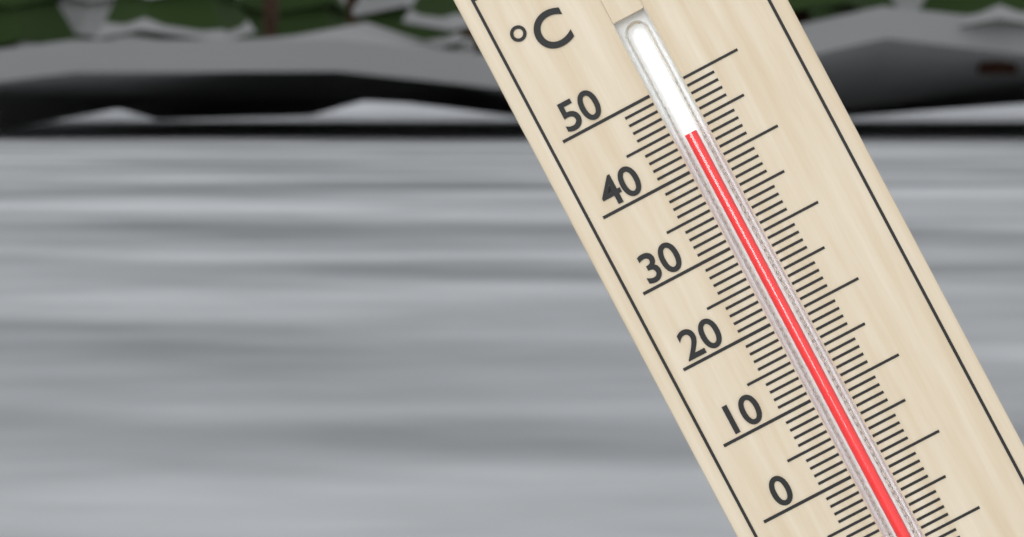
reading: 44 °C
